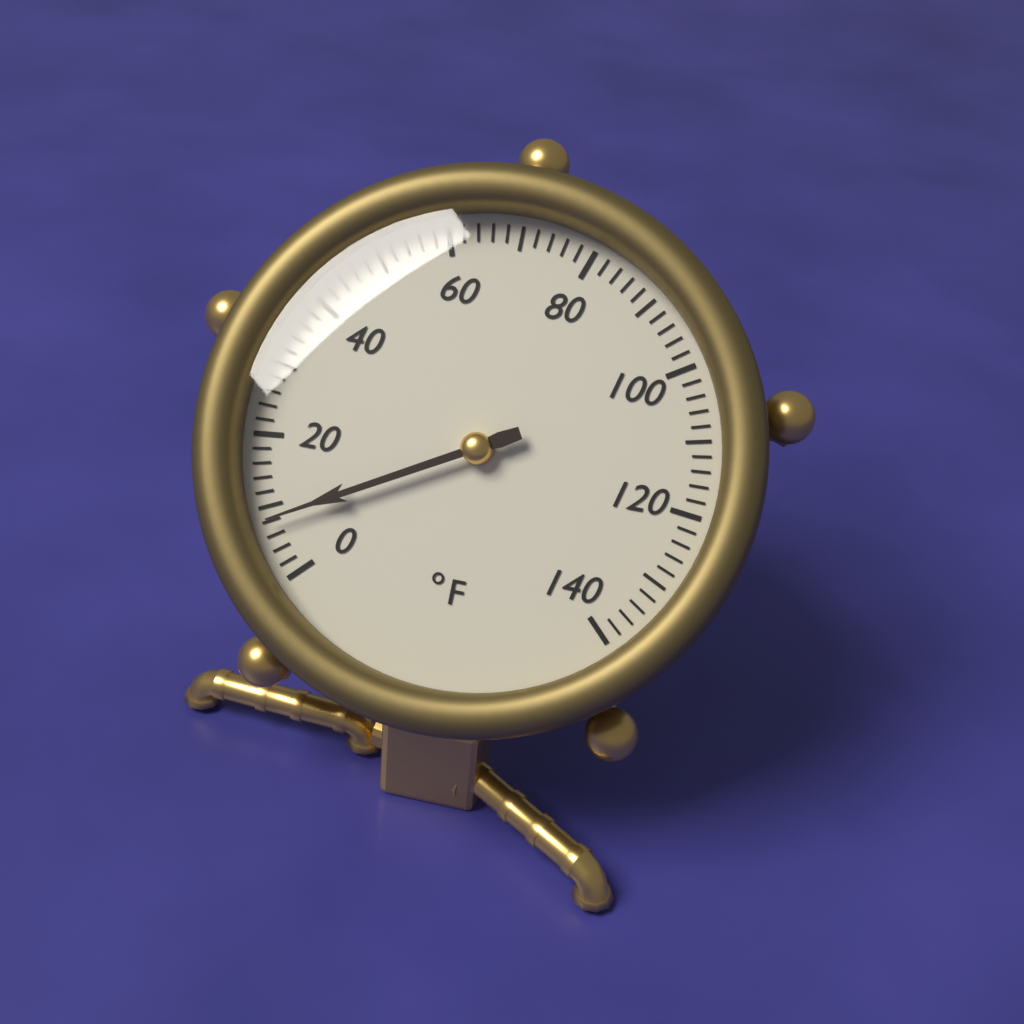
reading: 8 °F
